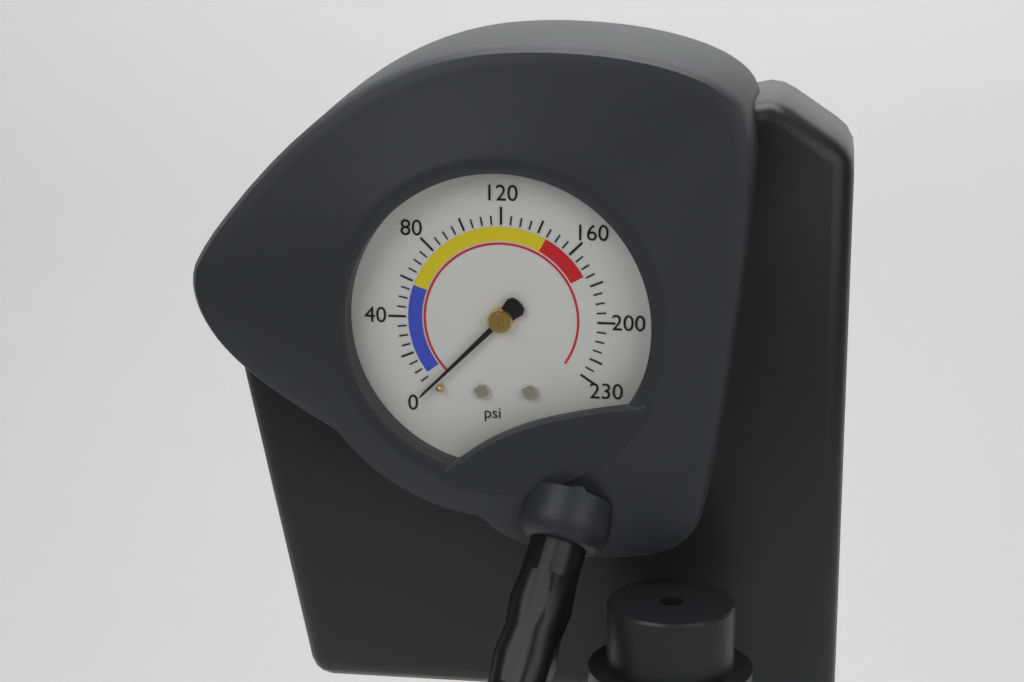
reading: 0 psi
